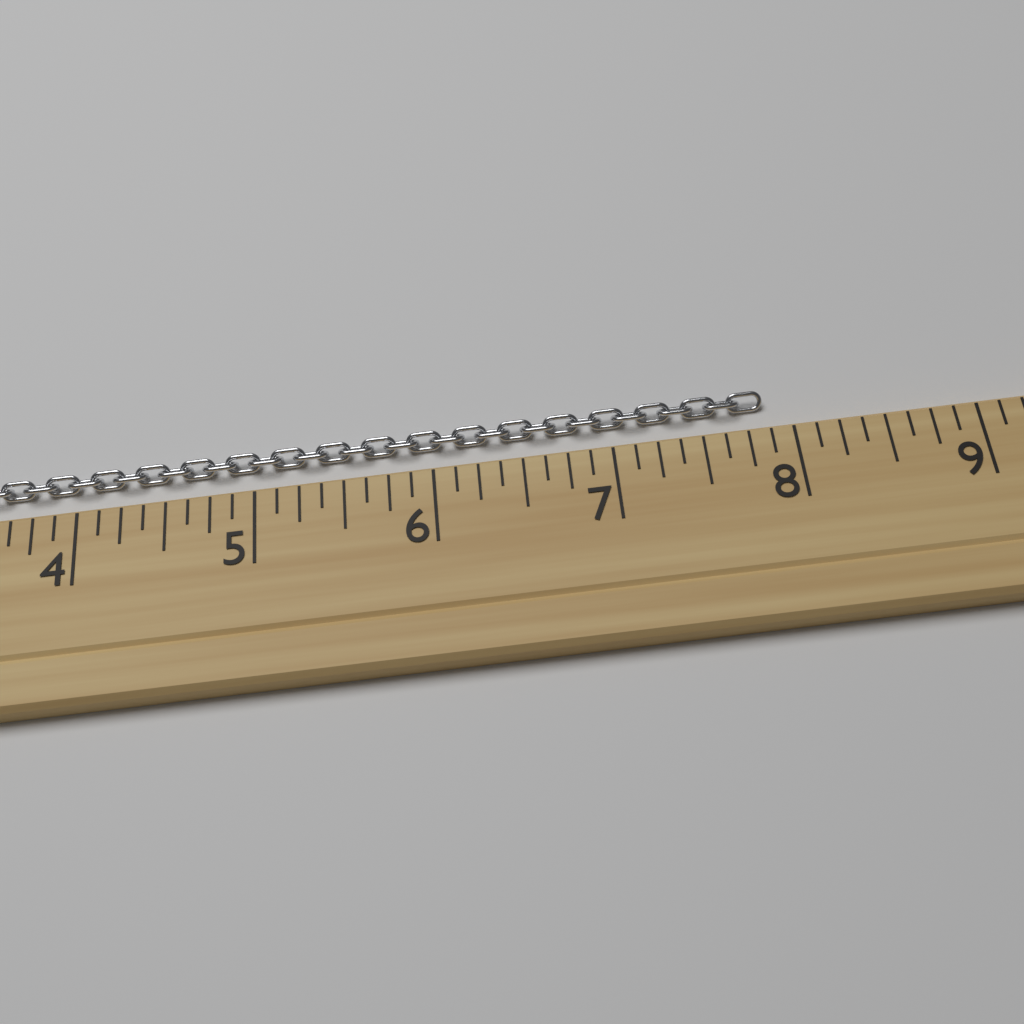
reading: 7.875 (no unit)
